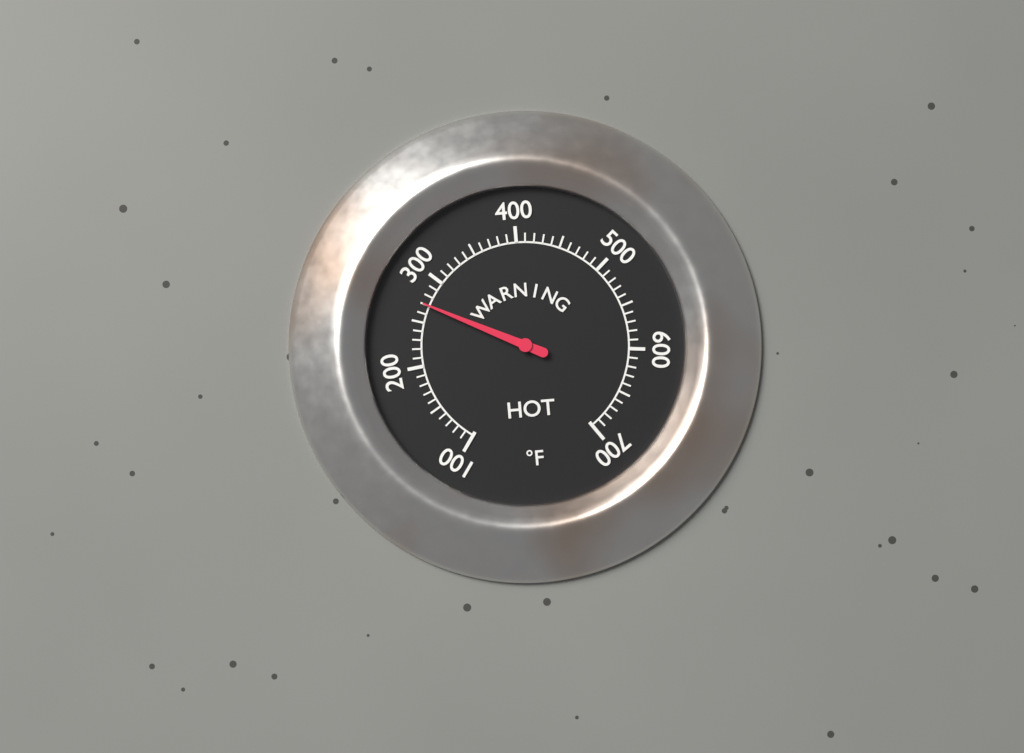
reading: 270 °F
